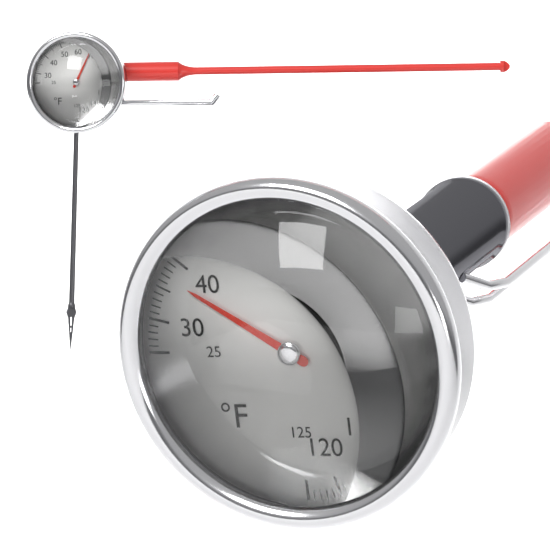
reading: 37 °F
